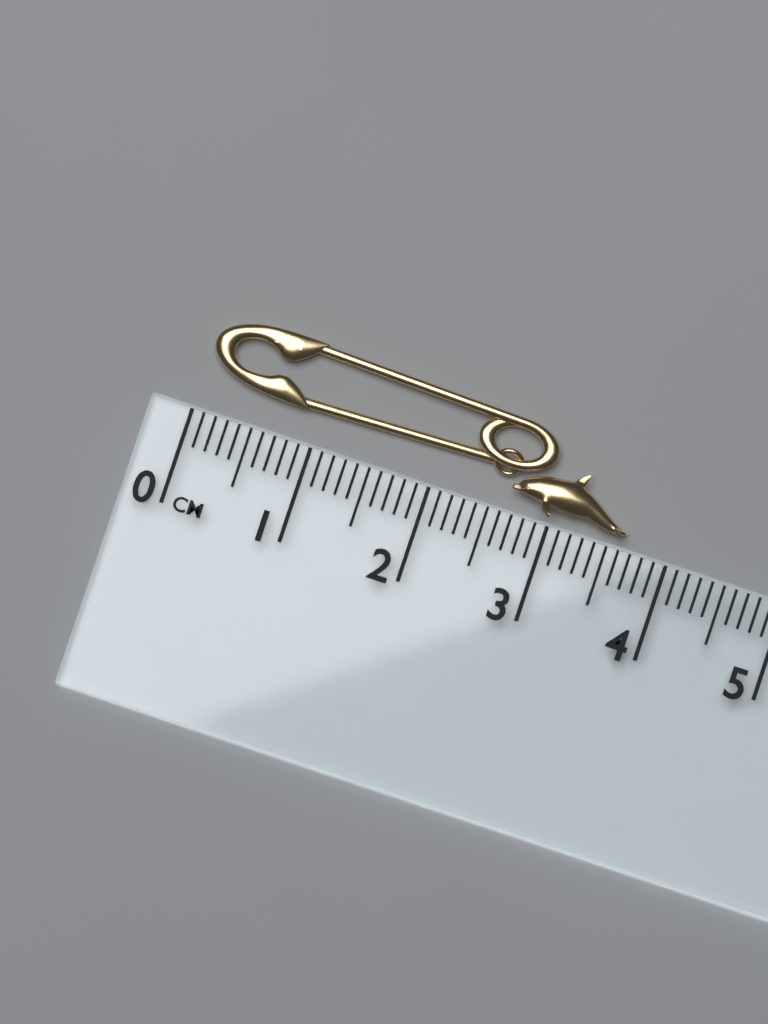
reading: 3.65 cm
